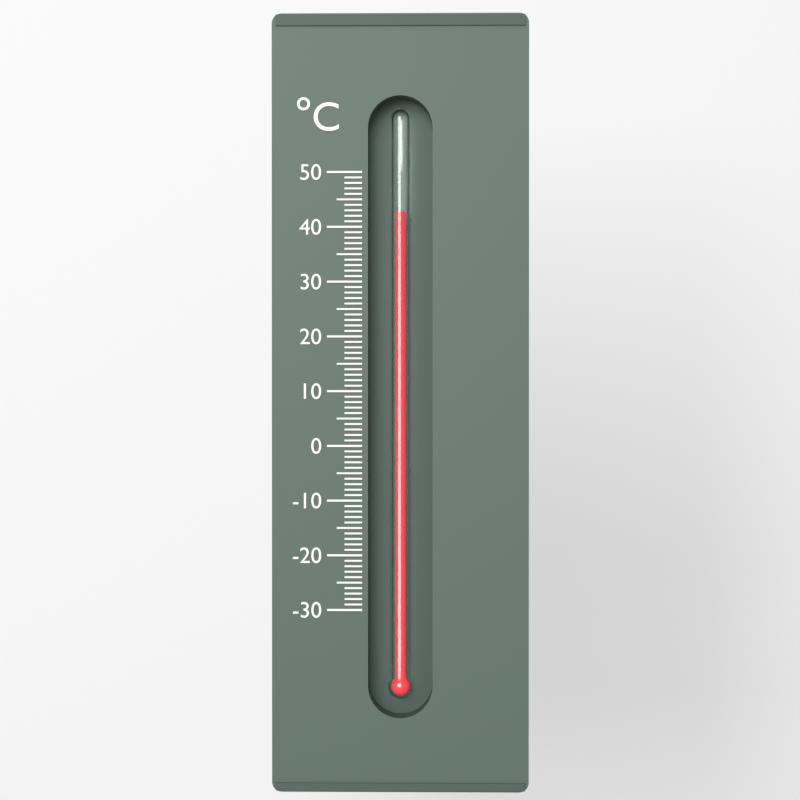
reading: 43 °C
